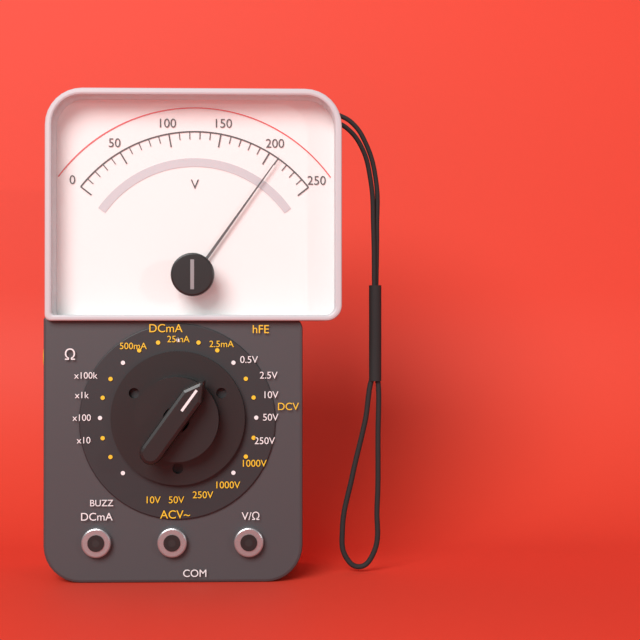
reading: 210 V
